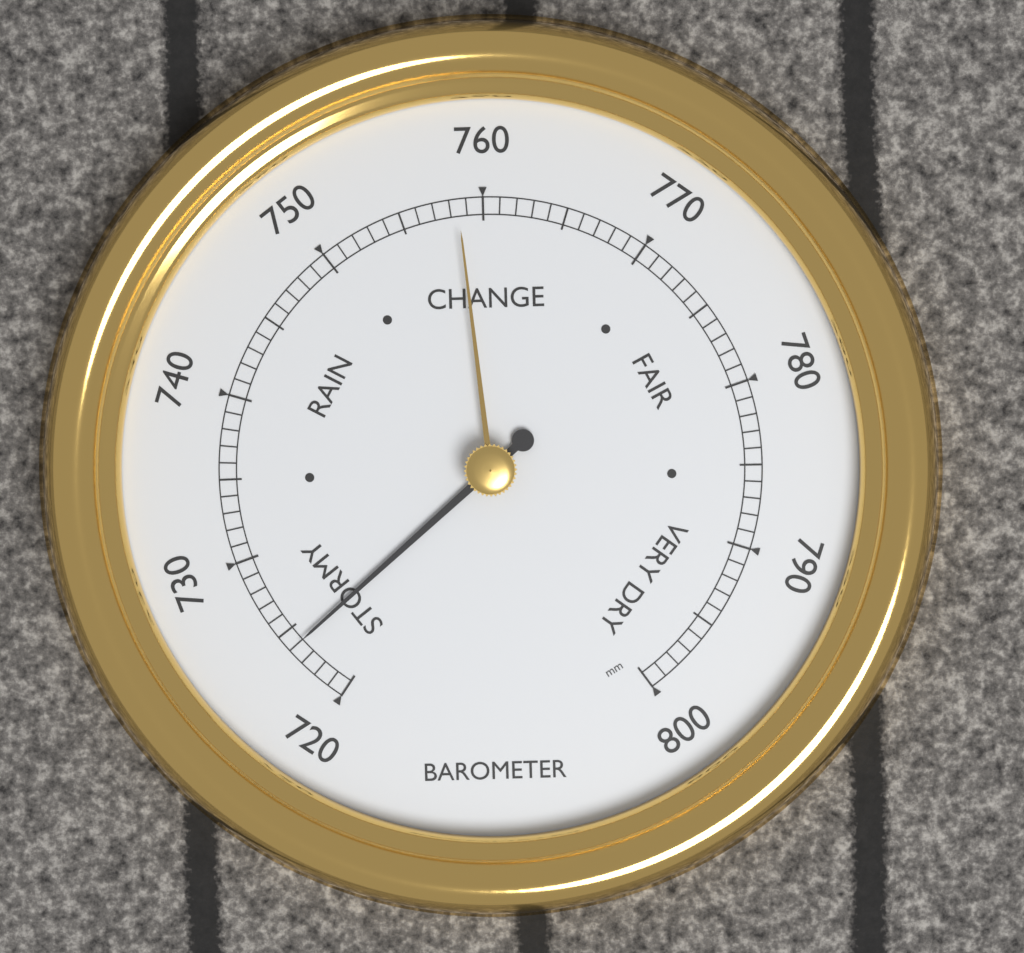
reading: 724 mm
